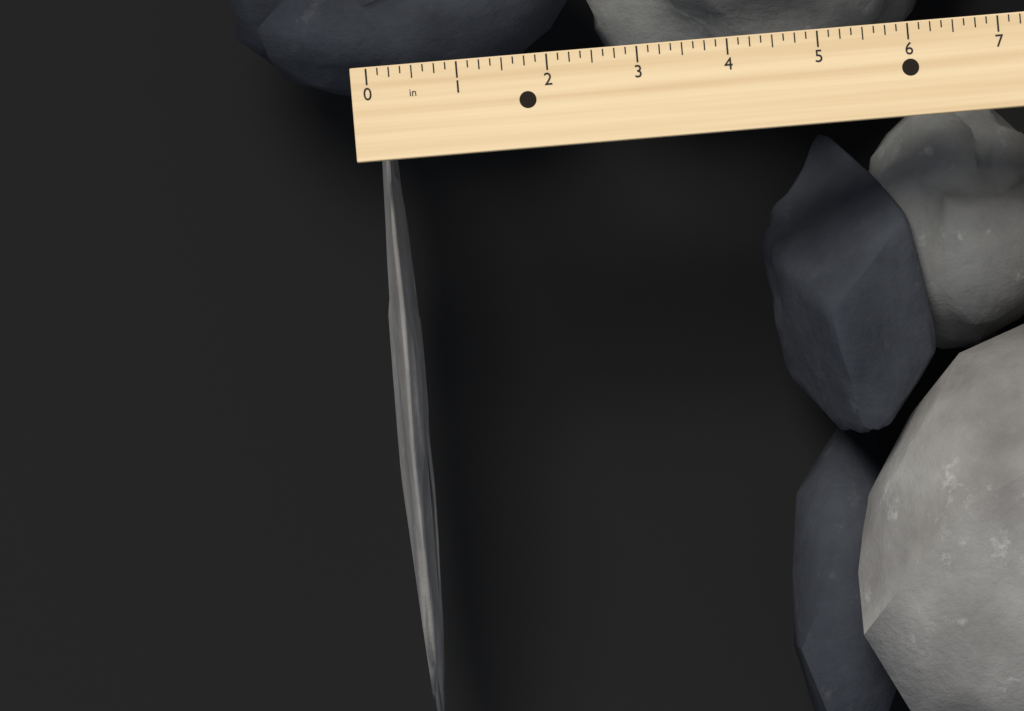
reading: 0.375 in
